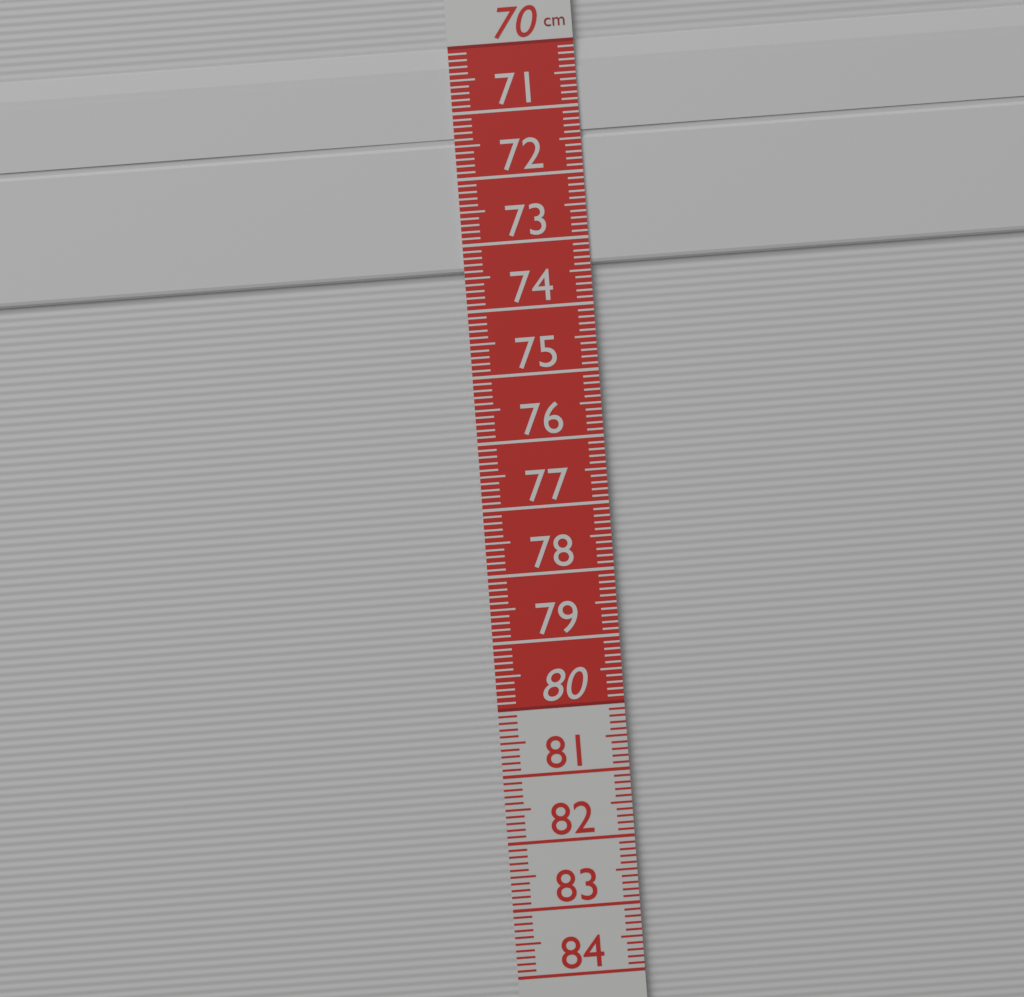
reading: 73.4 cm
